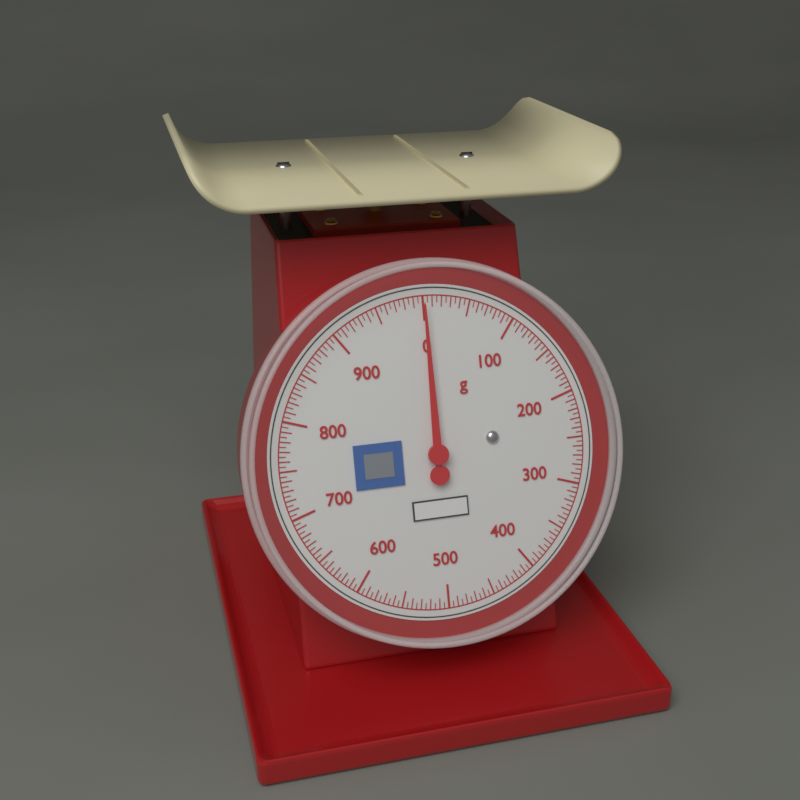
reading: 0 g
